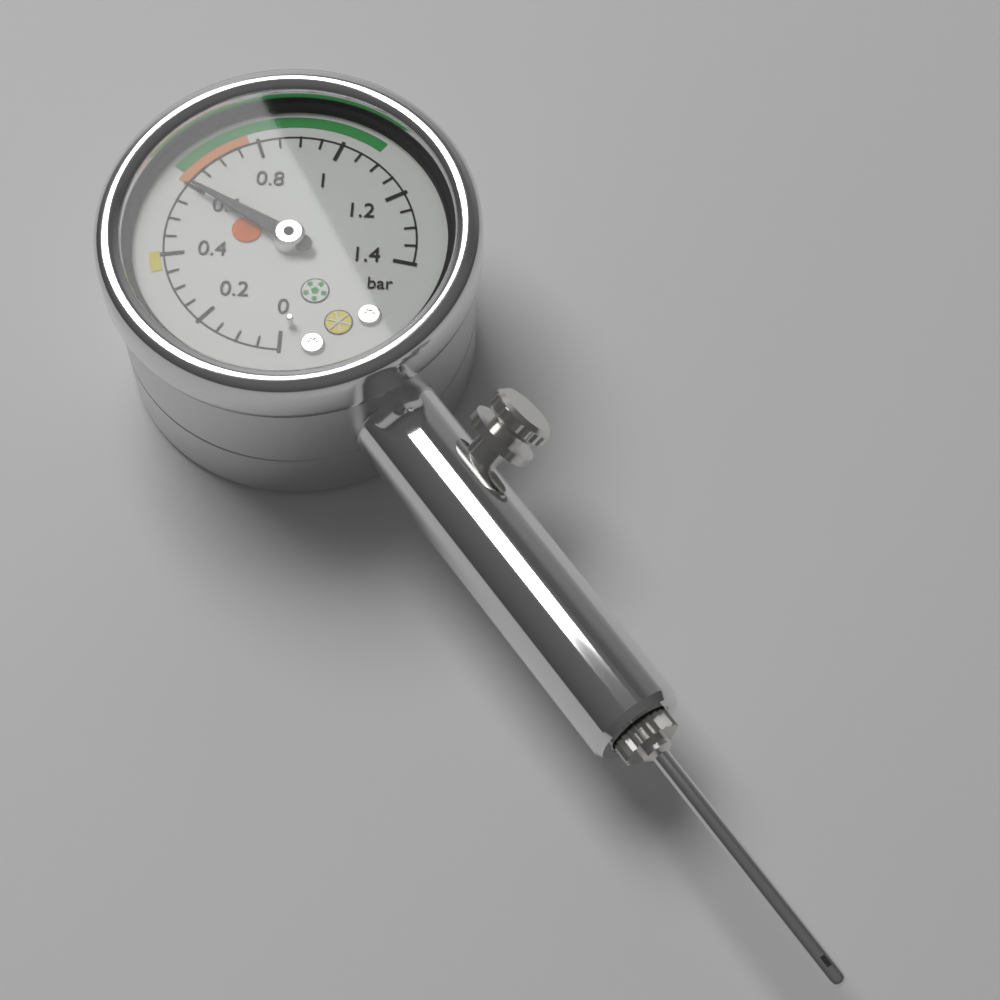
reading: 0.60 bar
